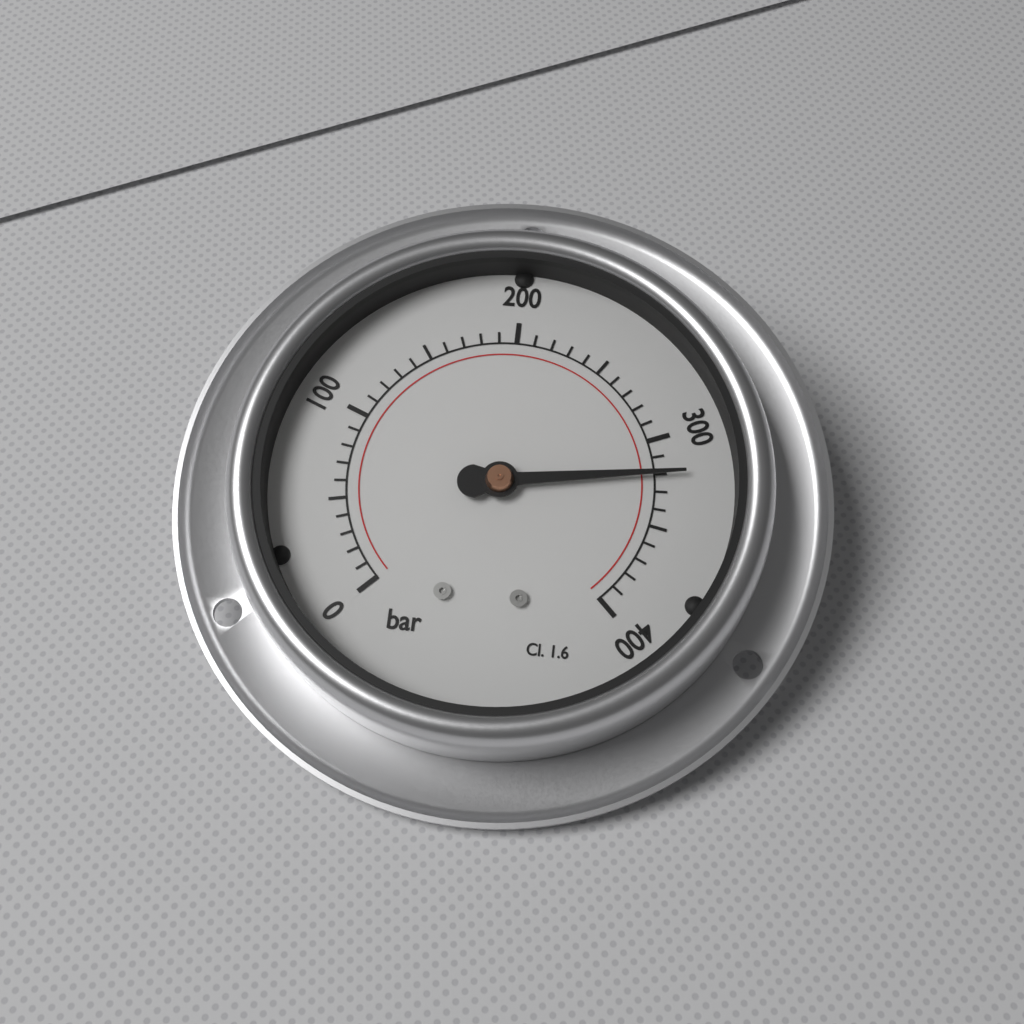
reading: 320 bar
